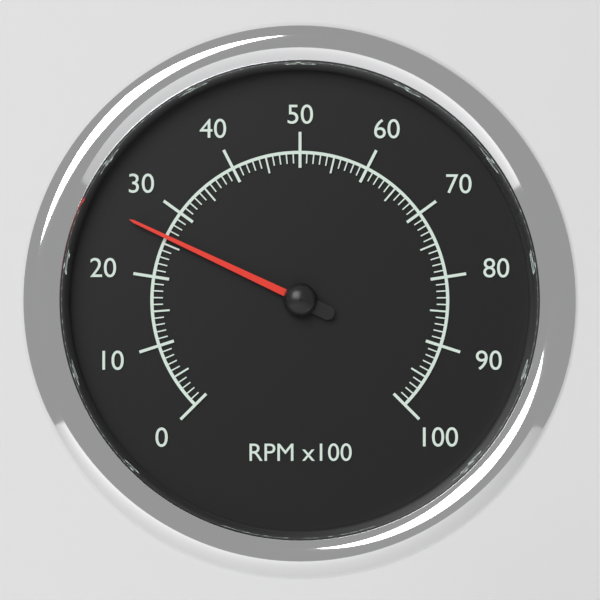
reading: 26 RPM x100
